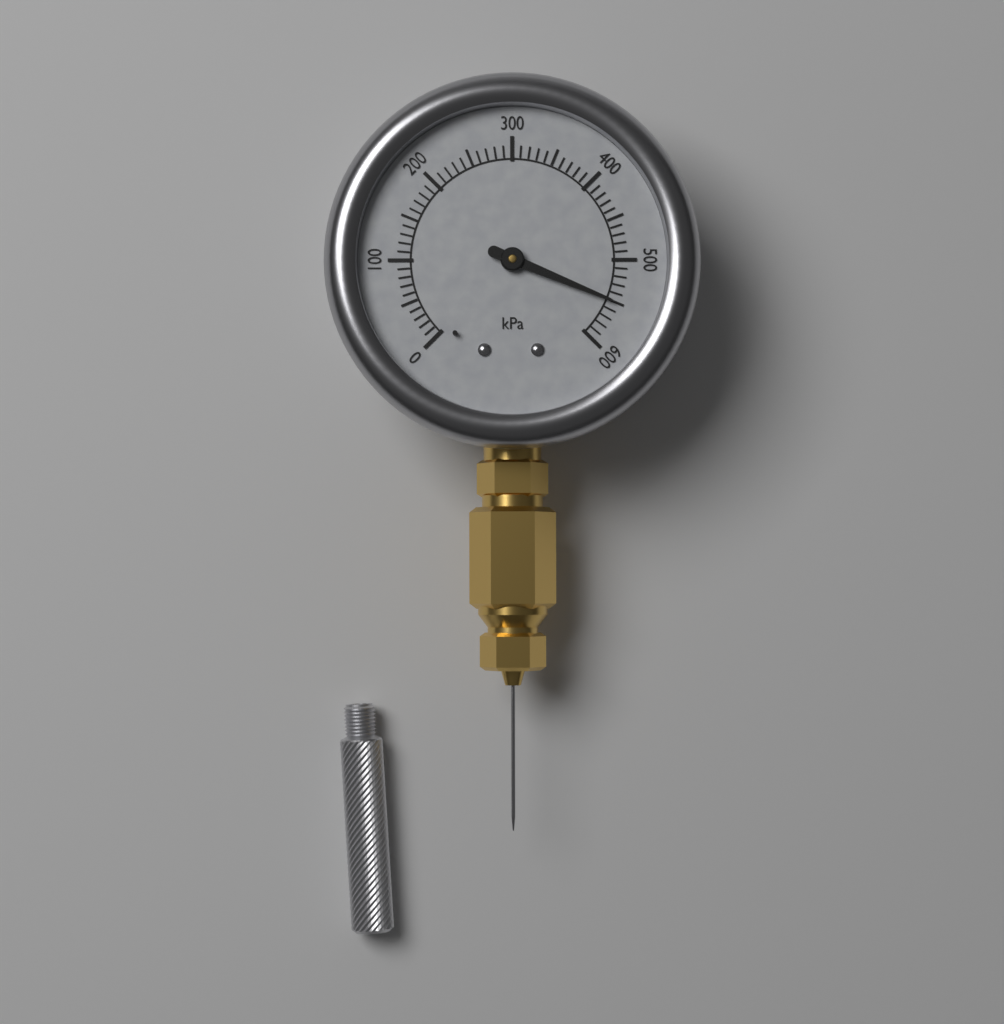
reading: 550 kPa
